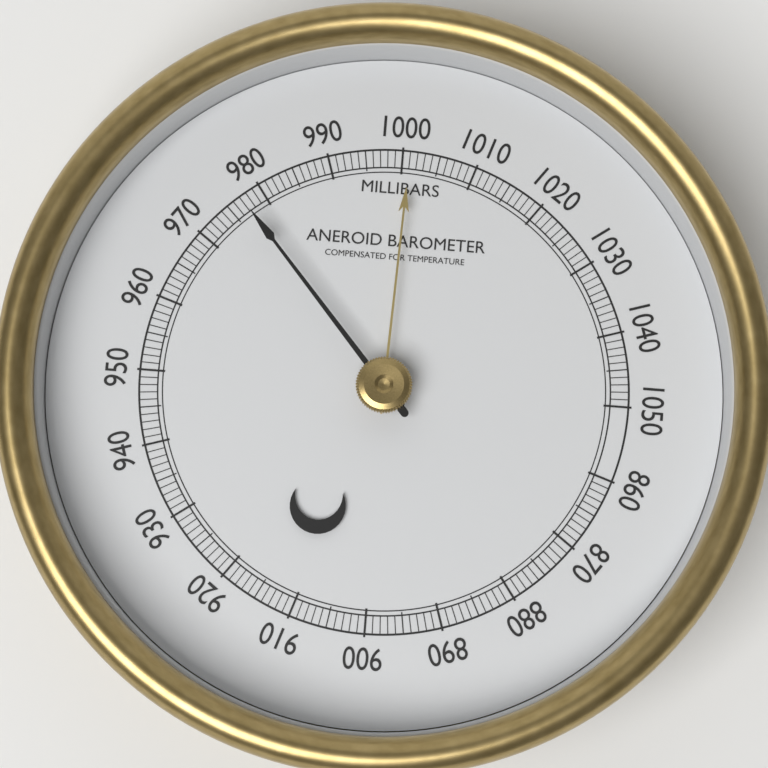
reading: 977 mbar
